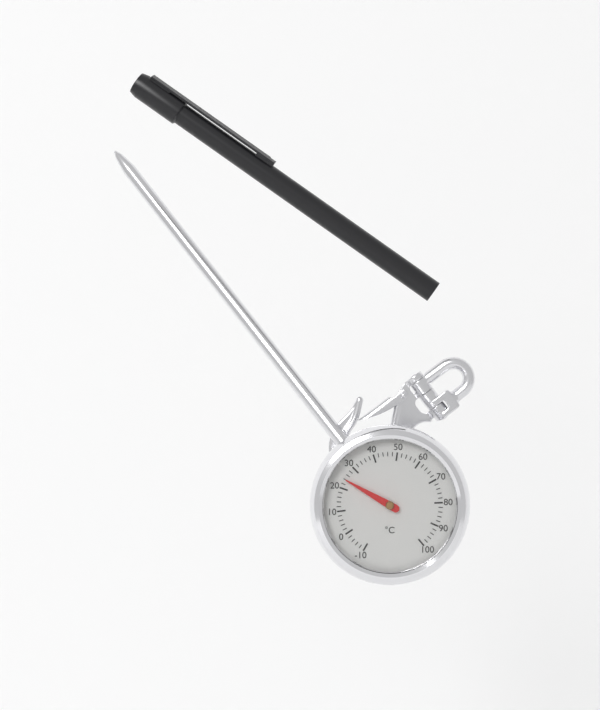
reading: 24 °C
